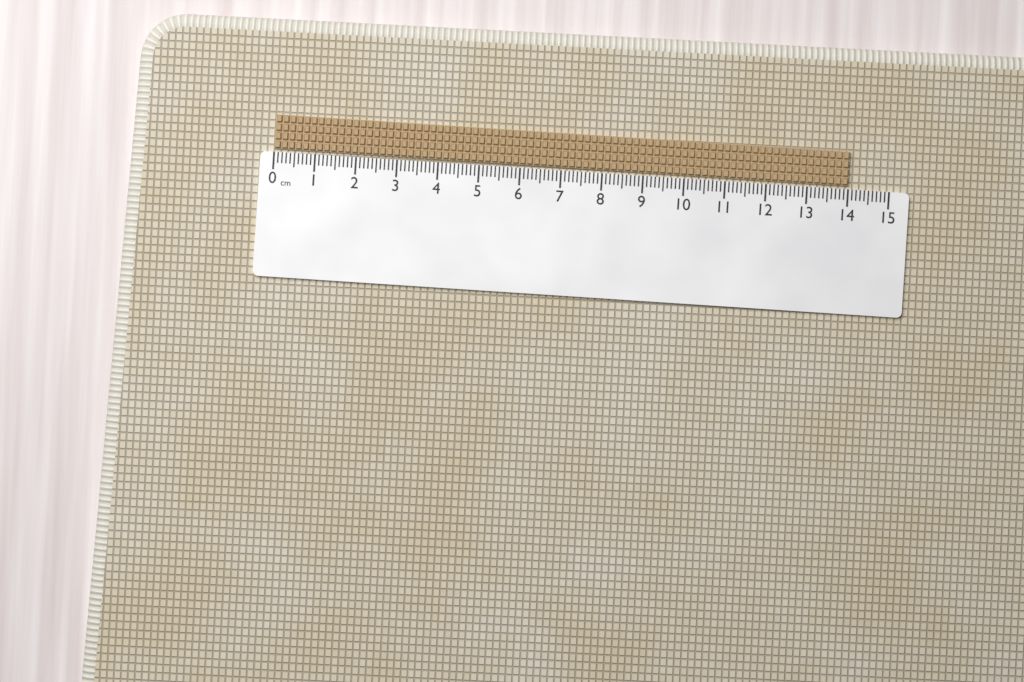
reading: 14.0 cm
